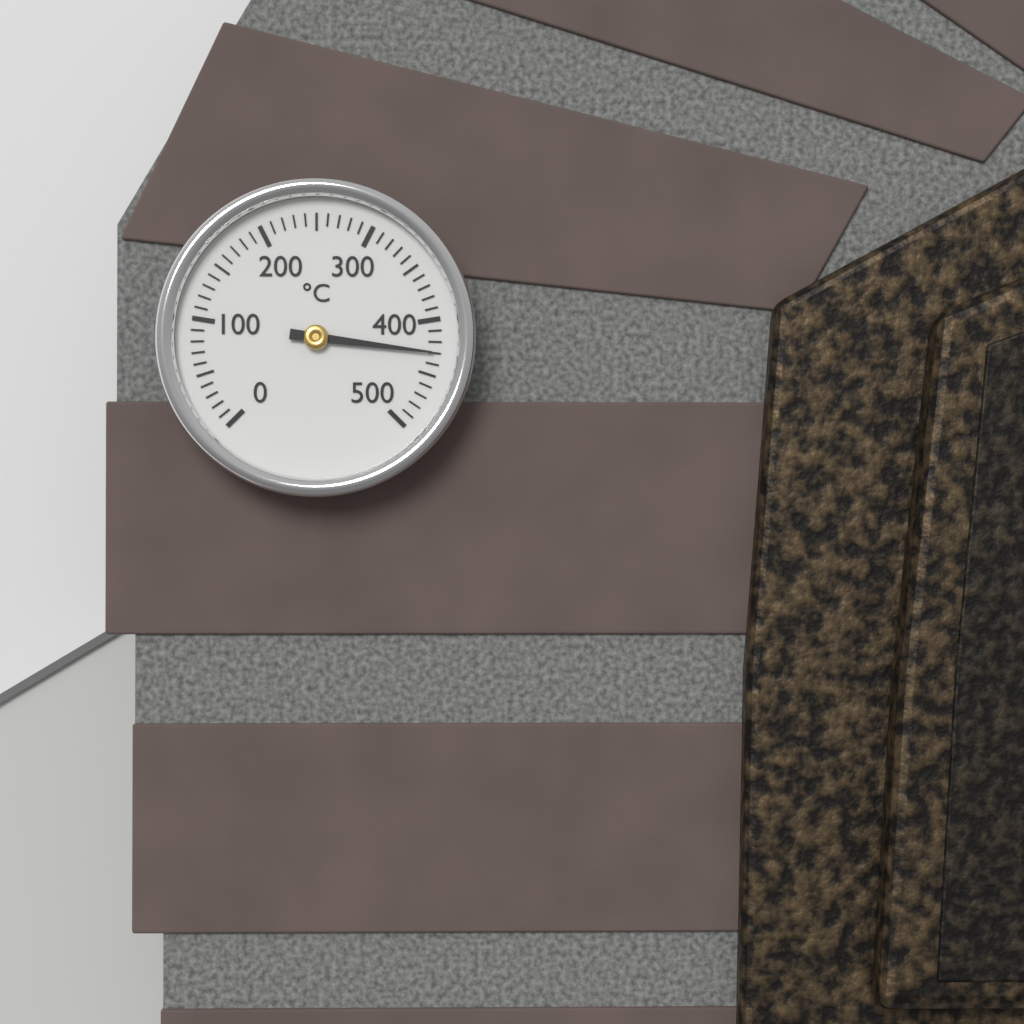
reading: 430 °C
